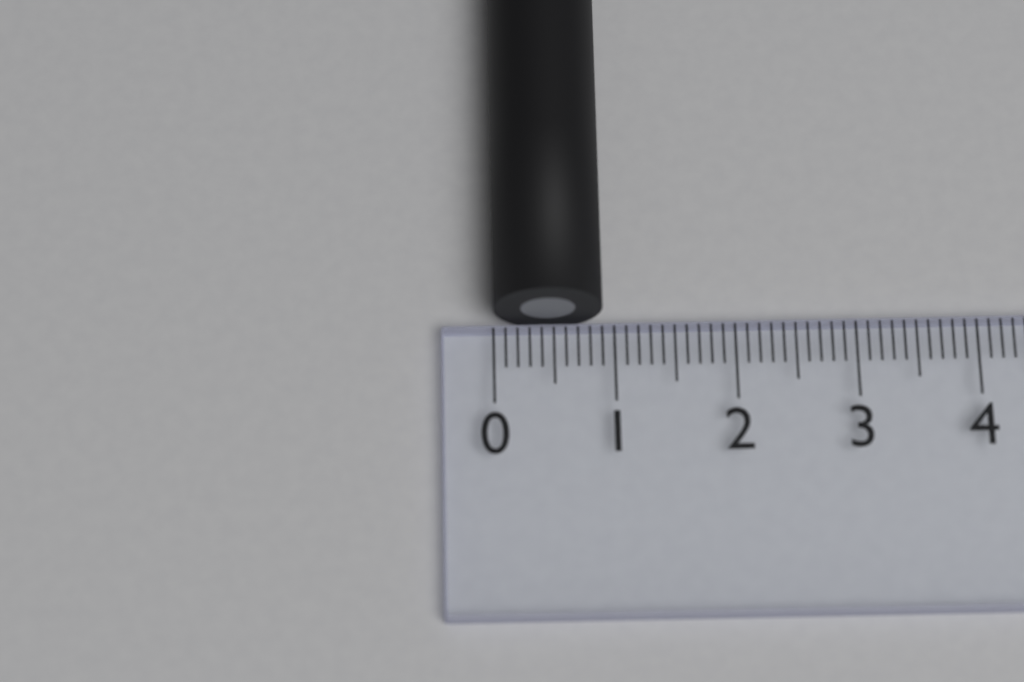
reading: 0.9 (no unit)
